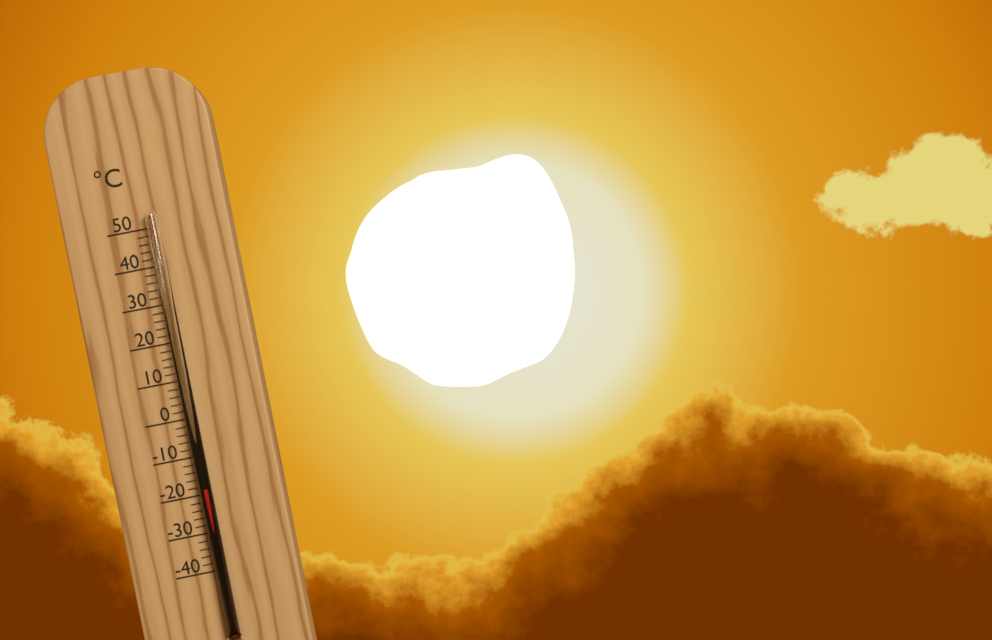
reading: -18 °C
